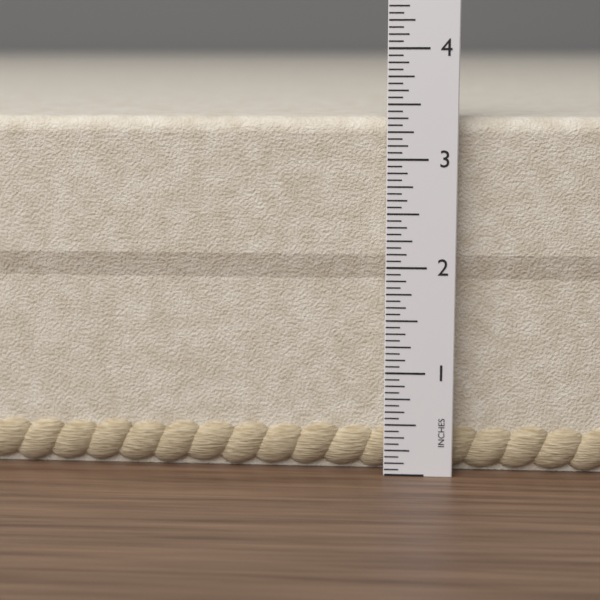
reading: 3.3750 in
